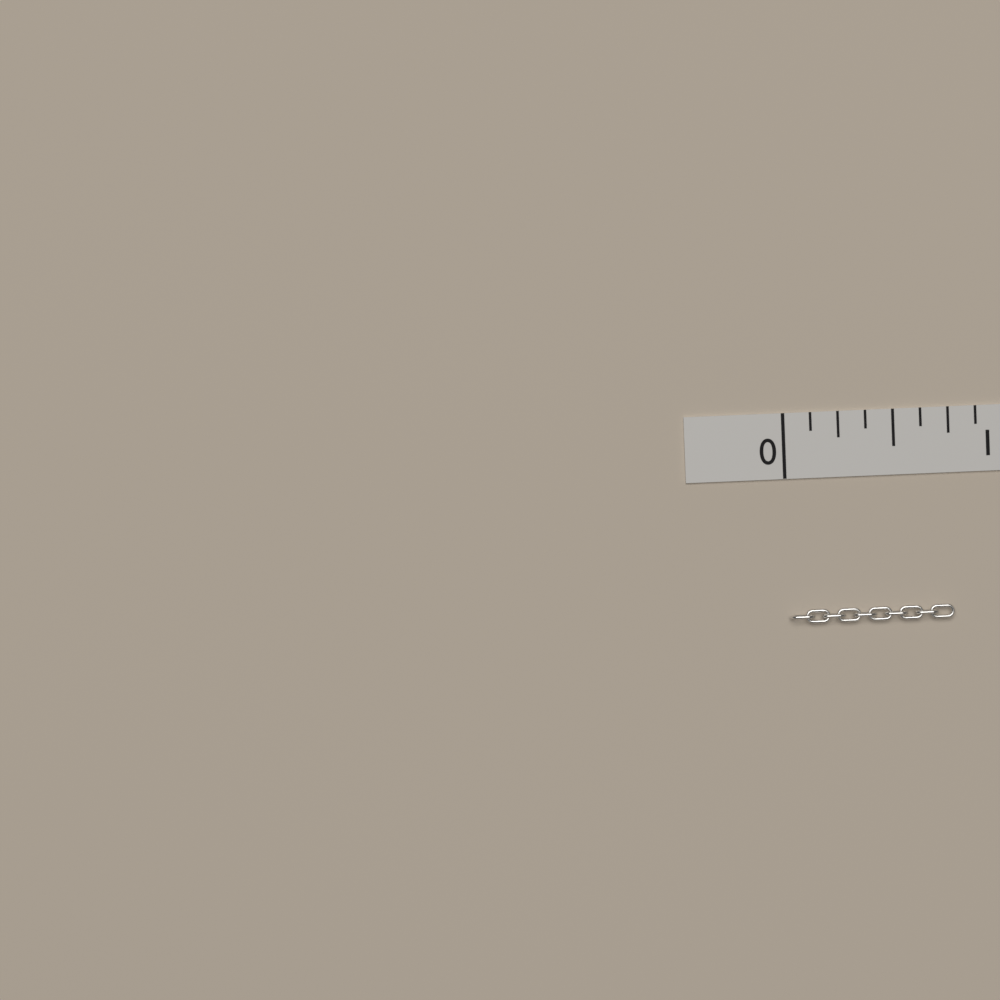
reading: 0.750 in
